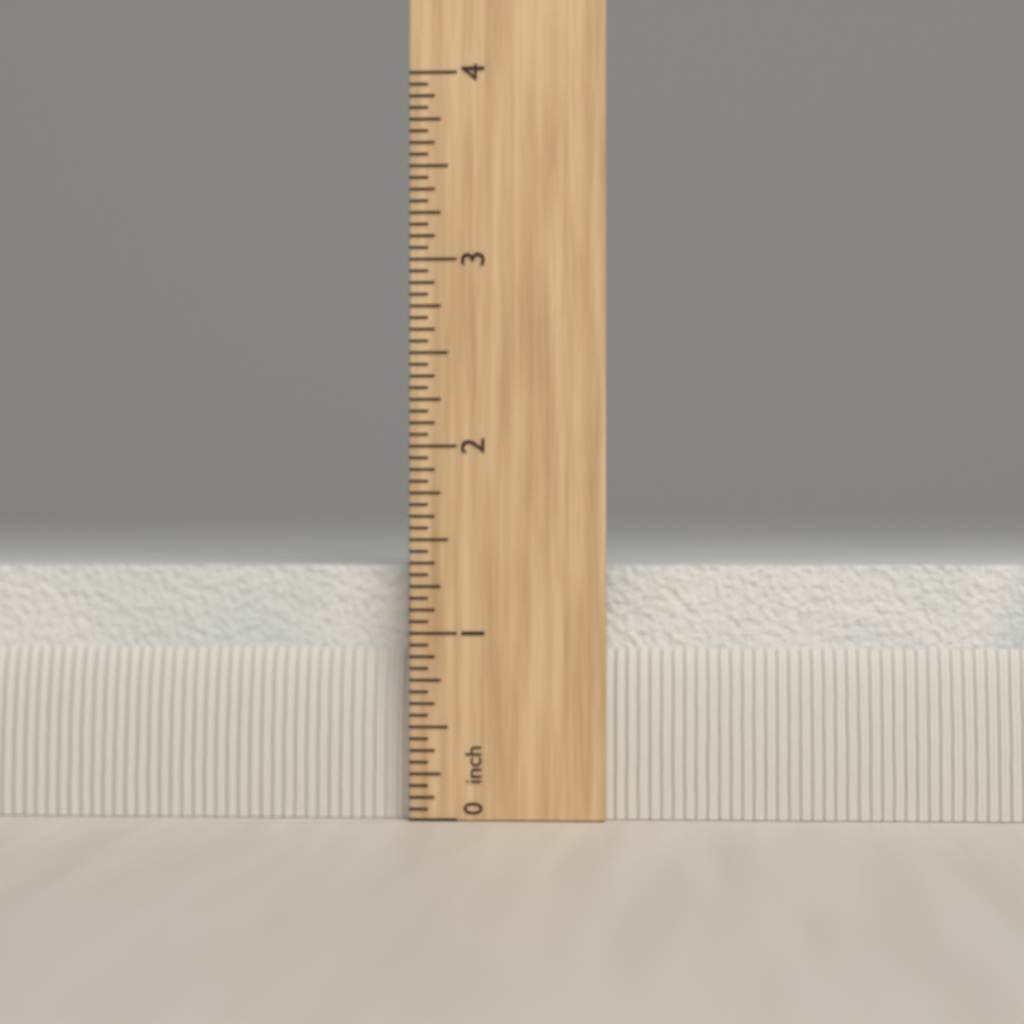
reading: 1.3750 in
